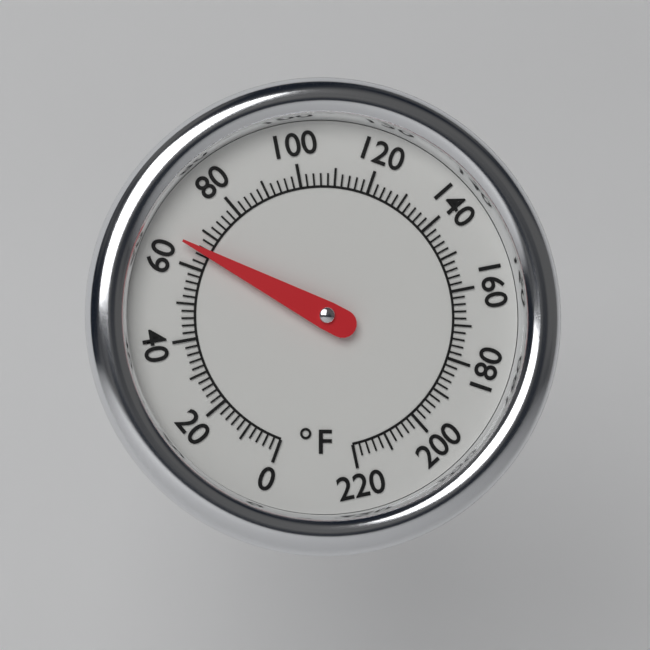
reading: 65 °F
